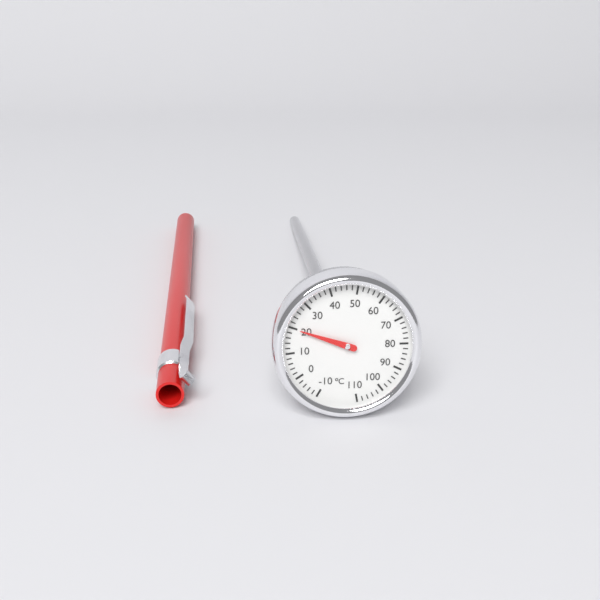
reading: 20 °C
